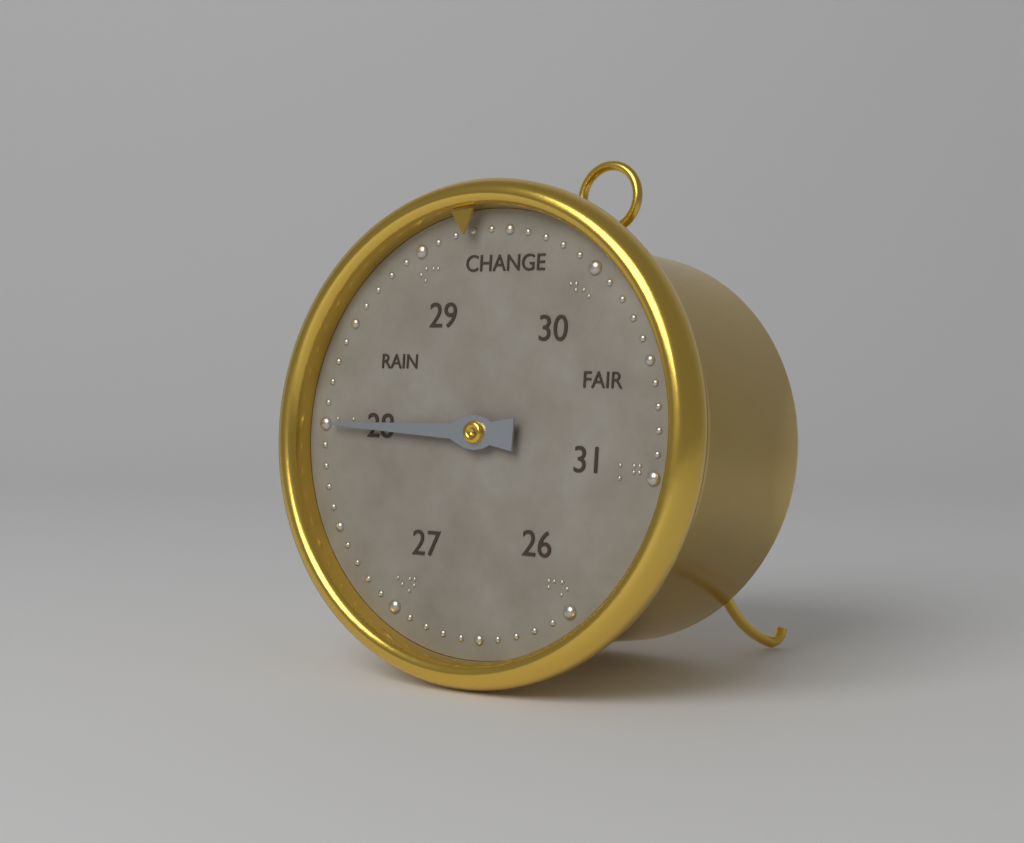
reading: 28.0 (no unit)
